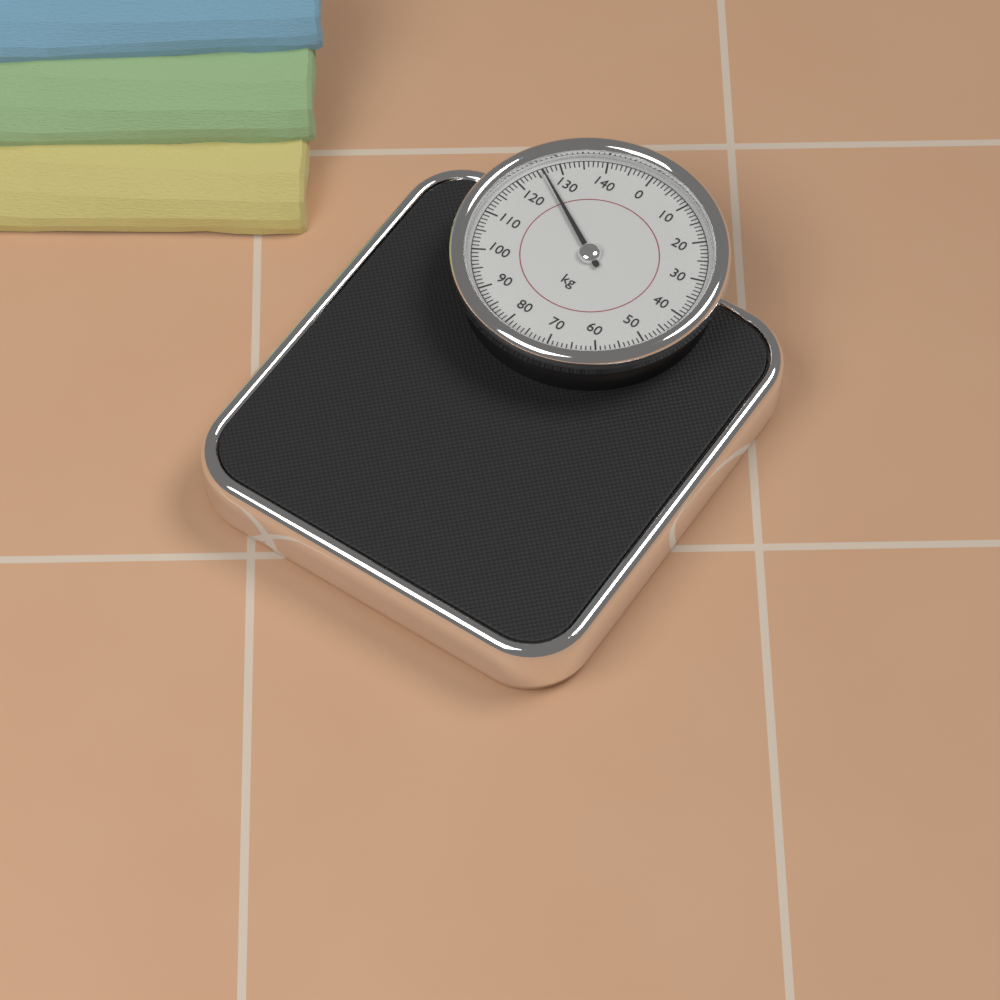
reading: 126 kg
